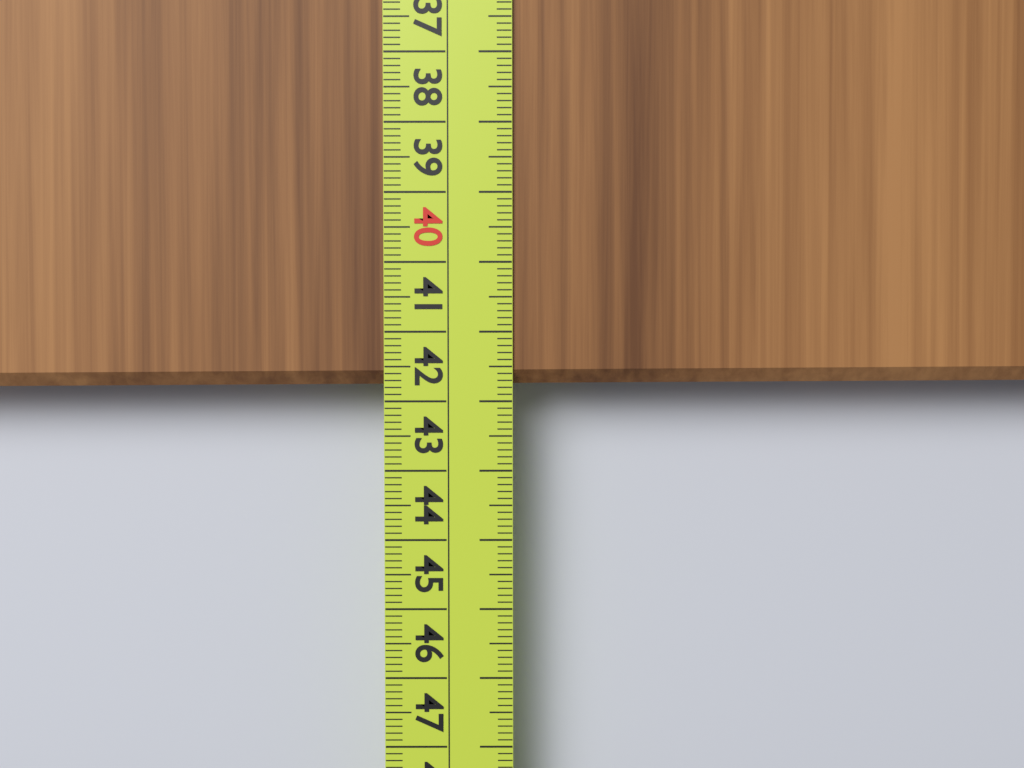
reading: 41.8 cm
